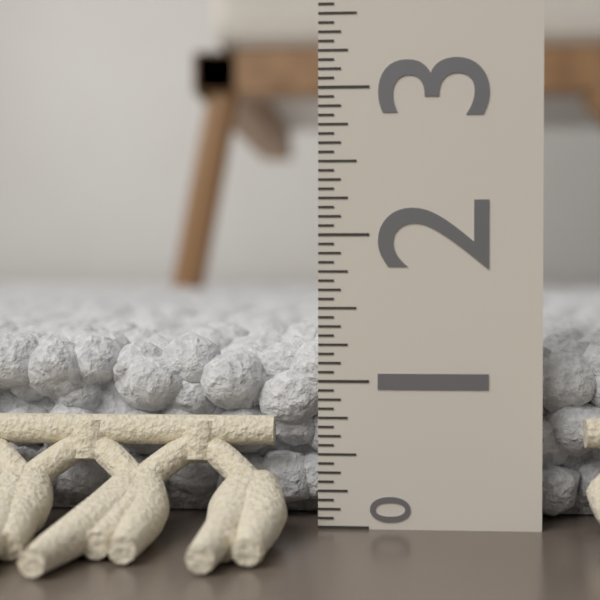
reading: 1.3750 (no unit)
